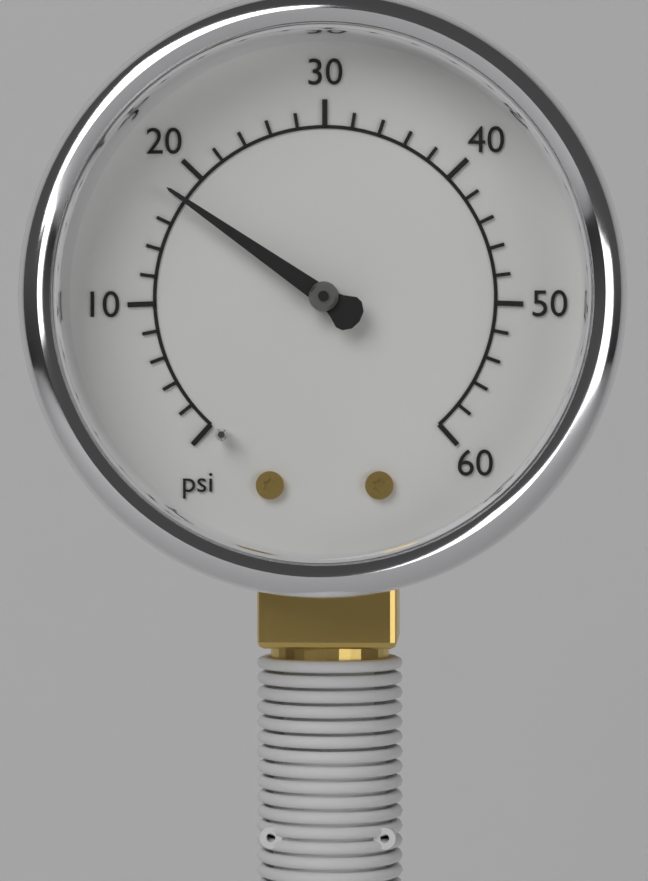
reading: 18 psi
